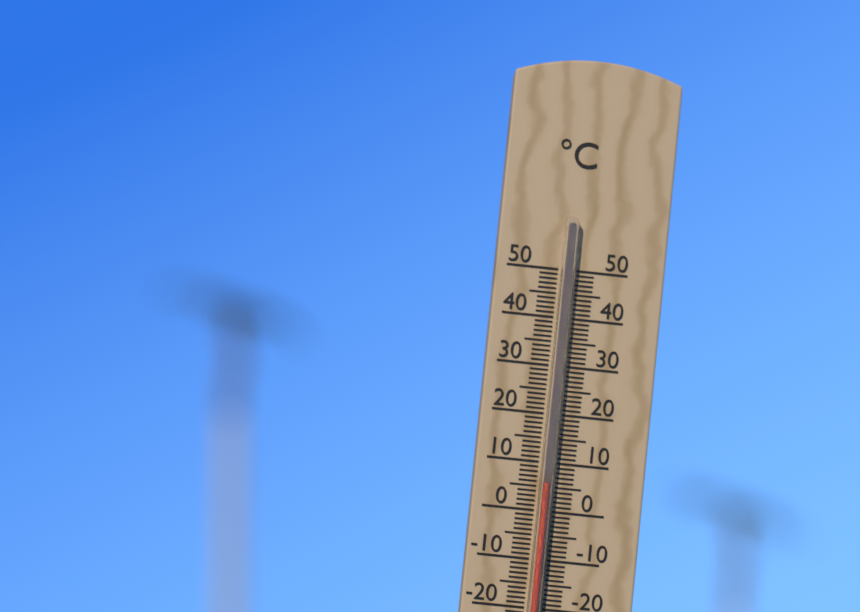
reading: 6 °C
